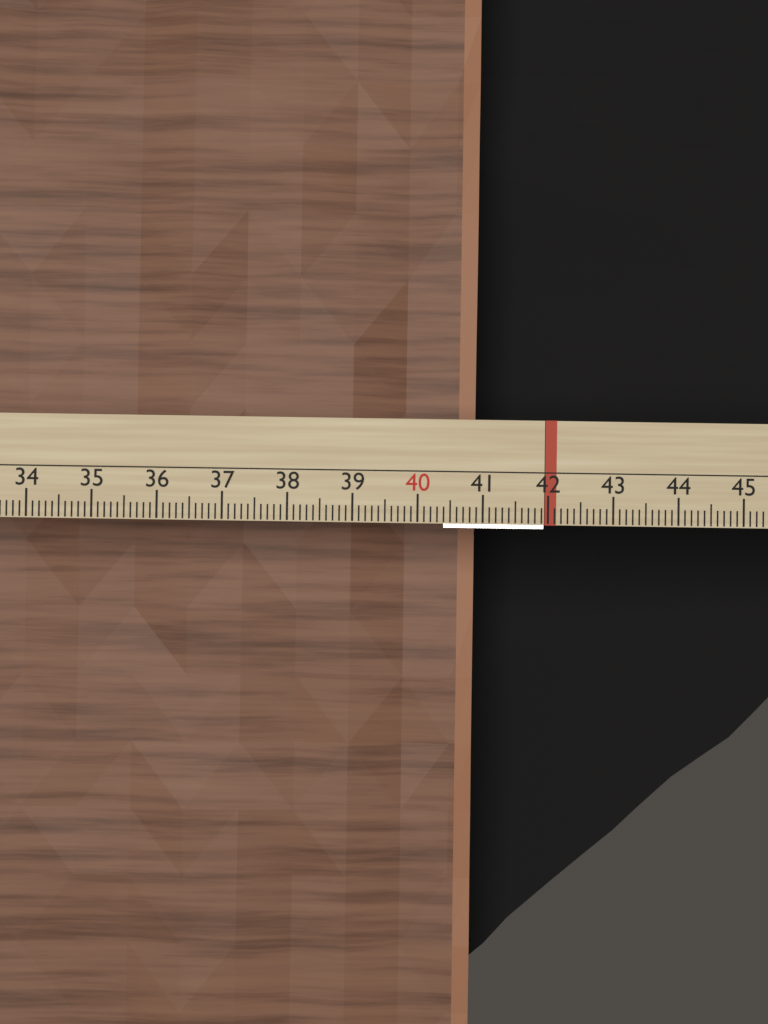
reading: 41.0 cm
